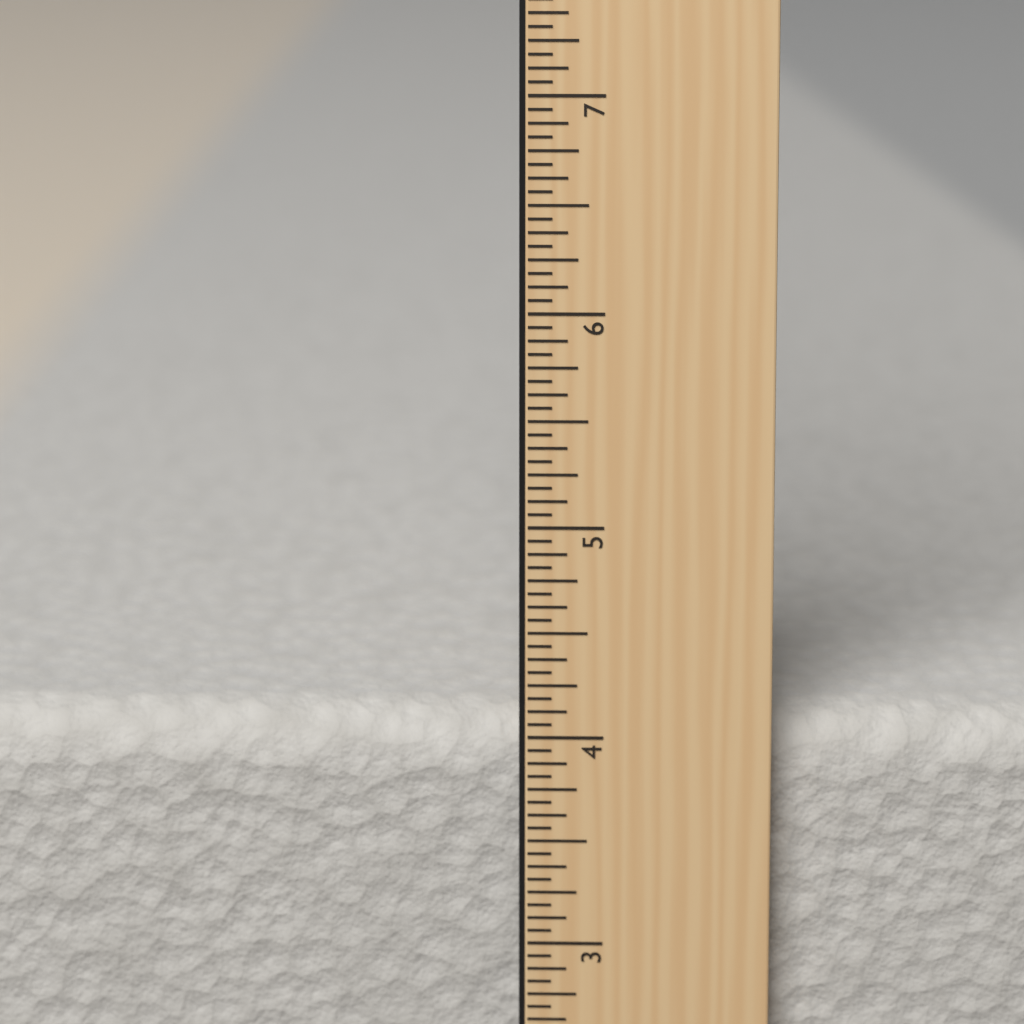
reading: 4.0625 in
